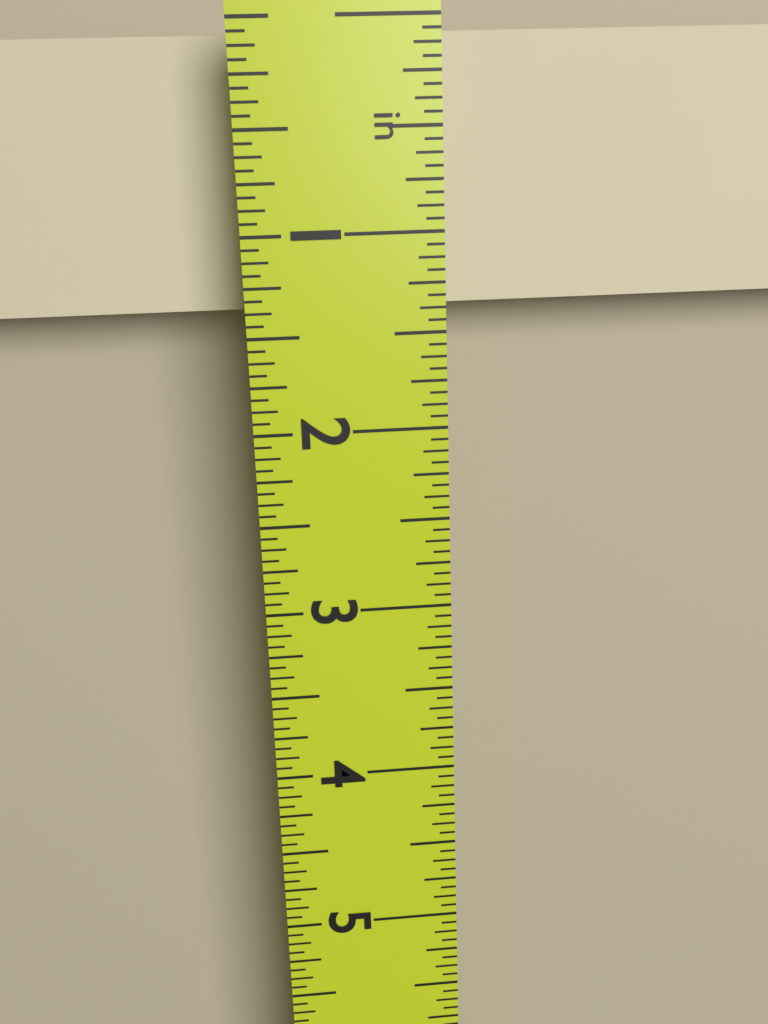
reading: 1.3750 in
